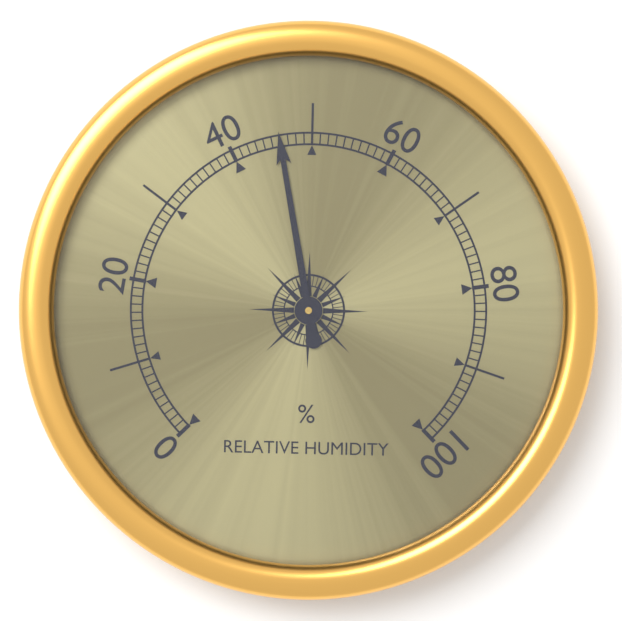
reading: 46 %
